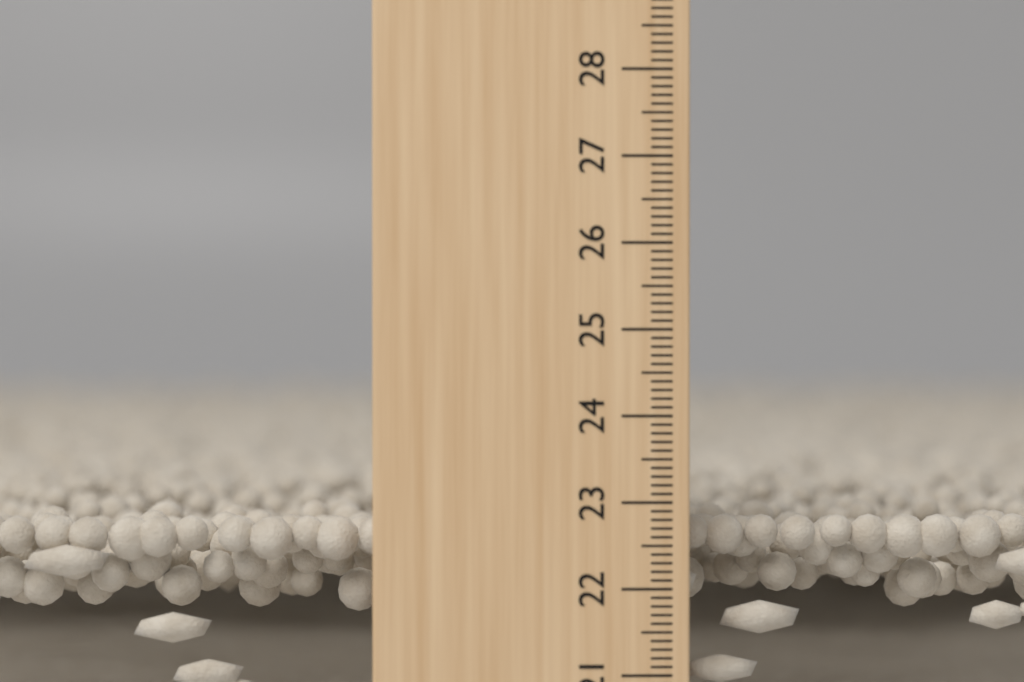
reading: 22.8 cm
